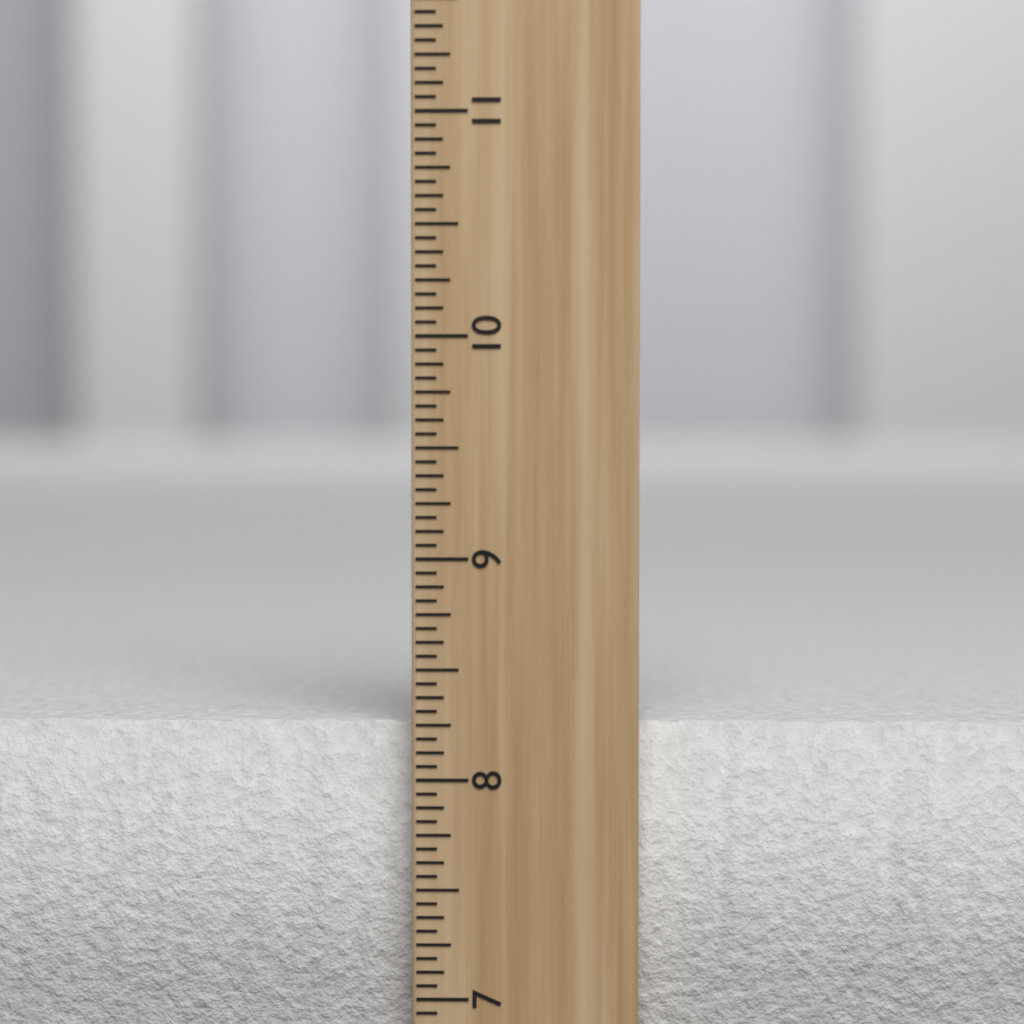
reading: 8.2500 inch
